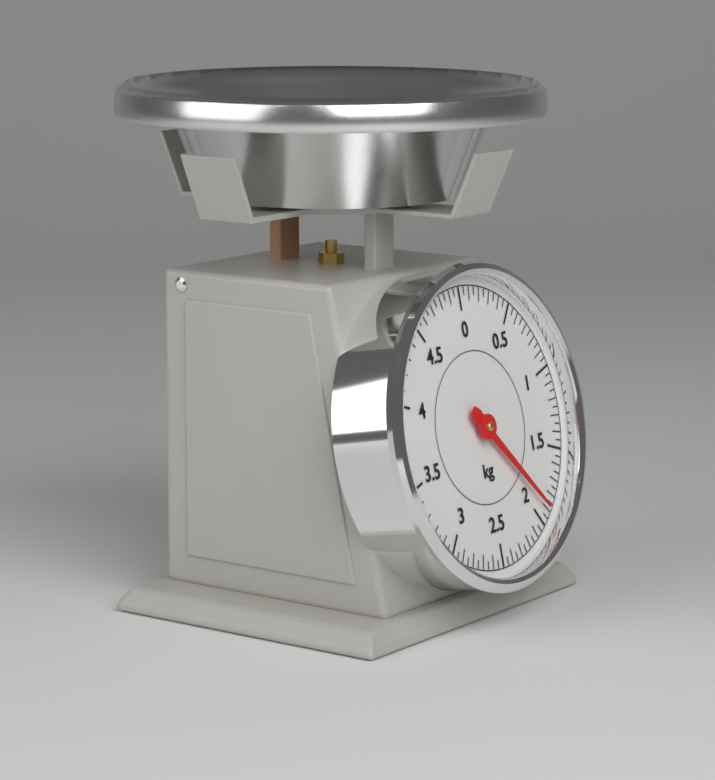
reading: 1.90 kg
